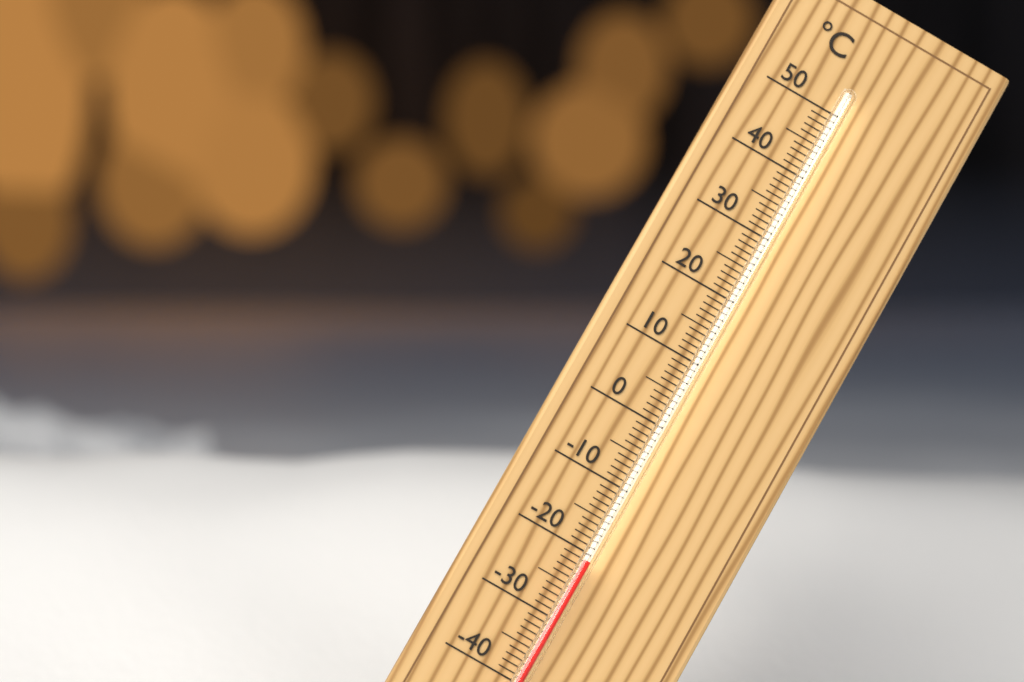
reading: -21 °C
